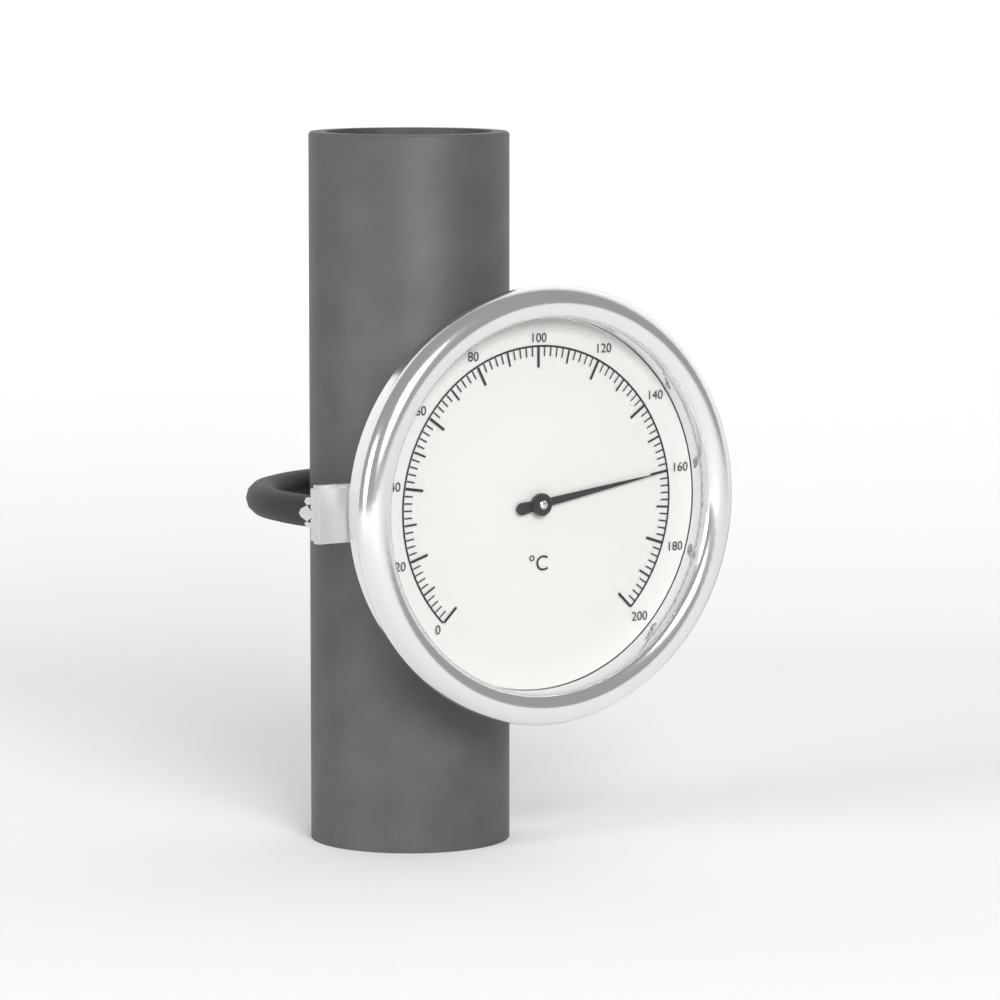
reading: 160 °C
